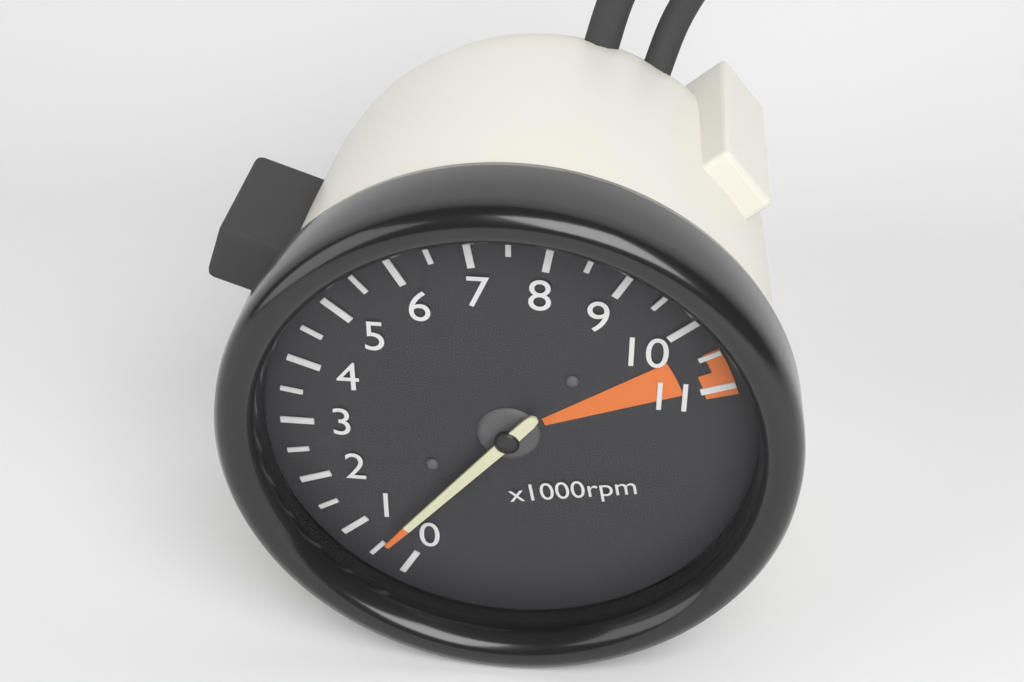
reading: 0.5 x1000rpm
